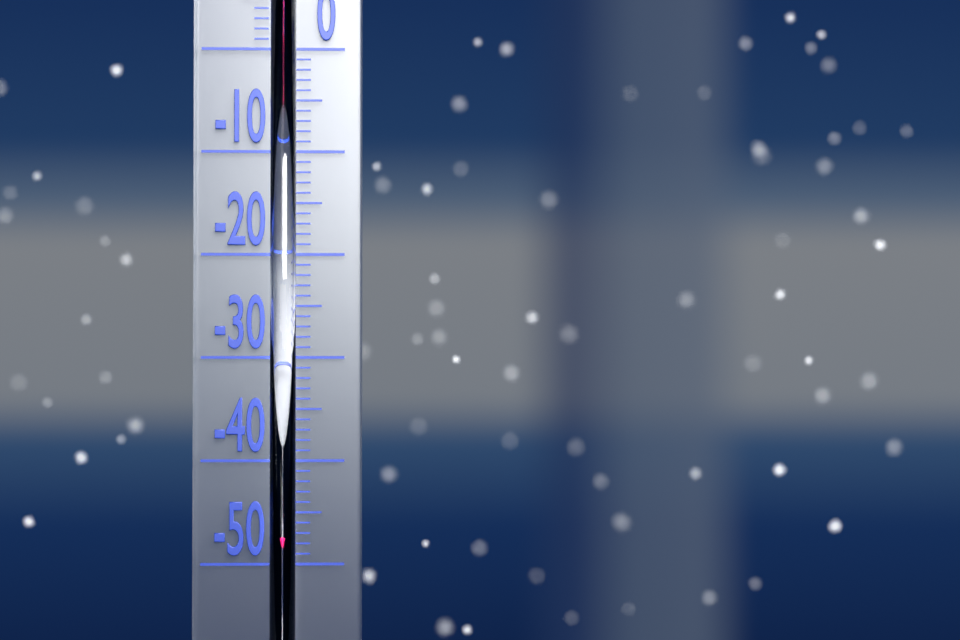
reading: -47 °C
